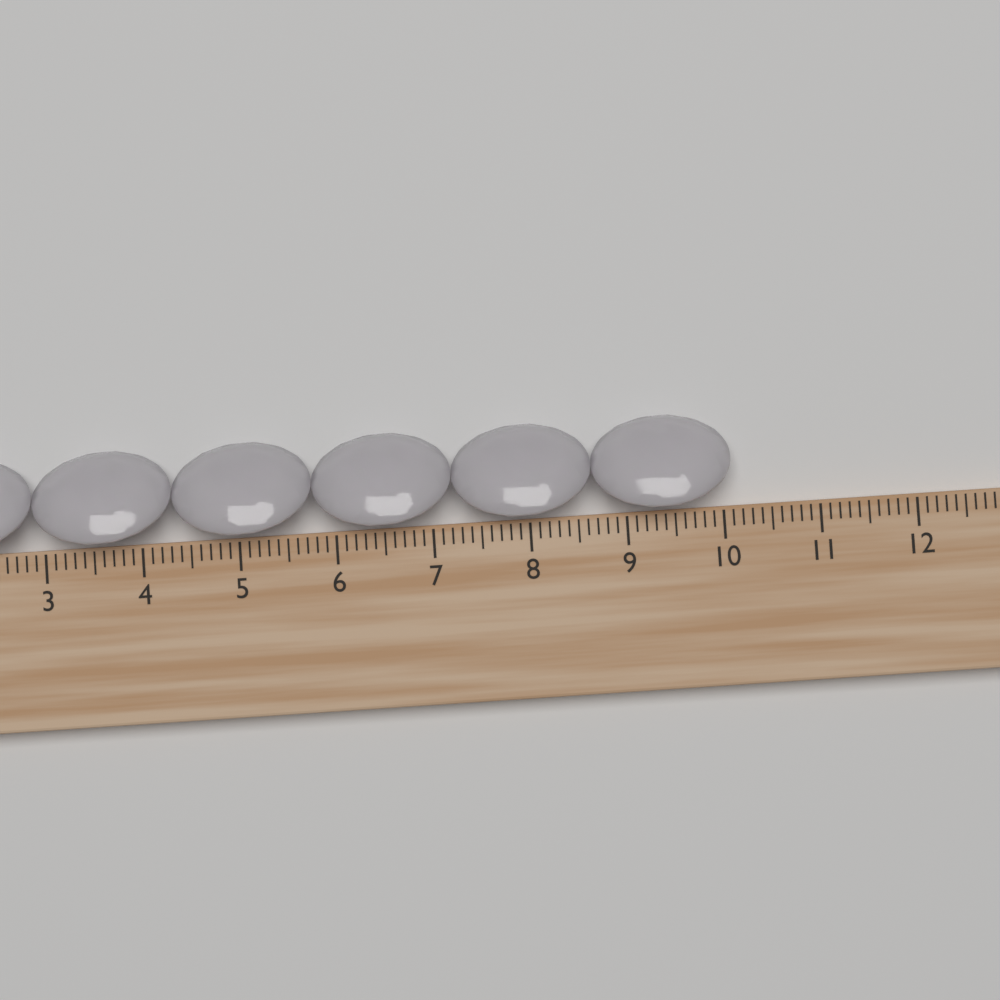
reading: 10.1 cm
